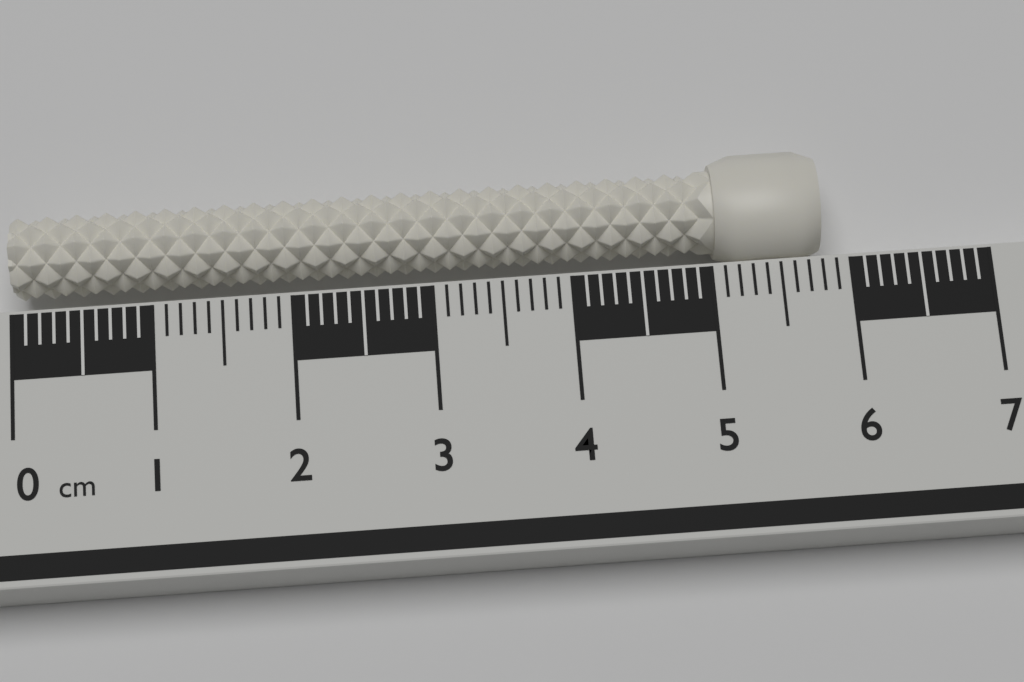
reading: 5.8 cm
